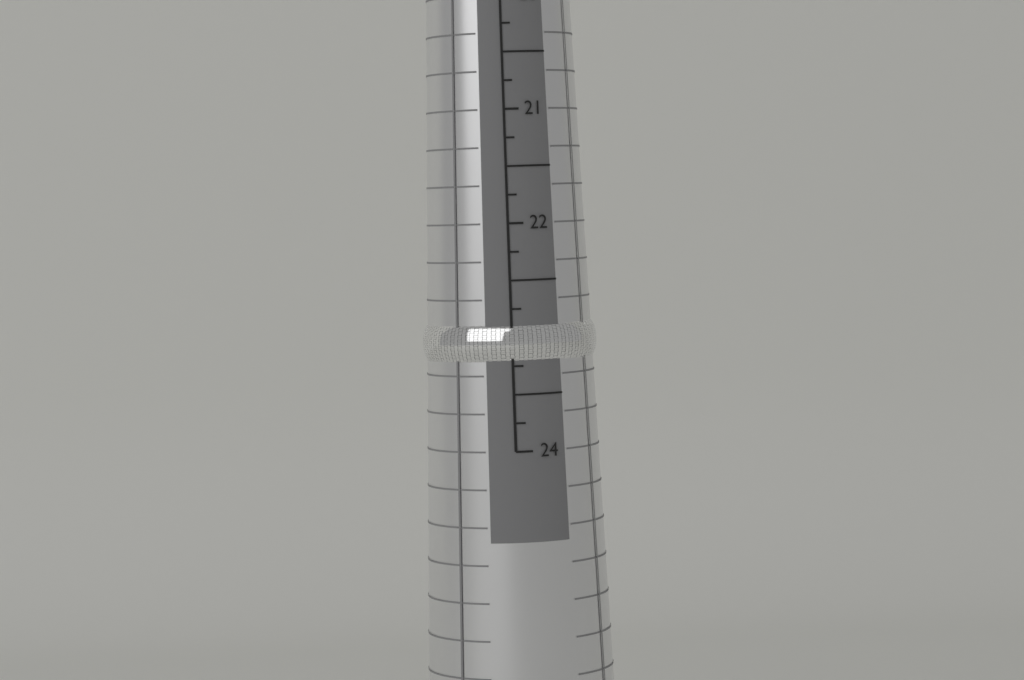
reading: 23.25 mm
